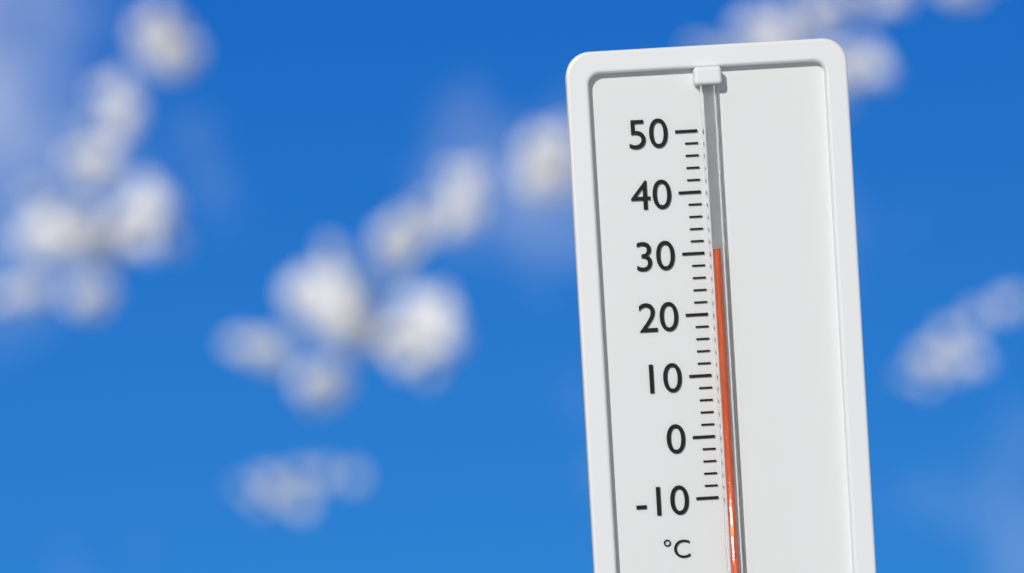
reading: 30.5 °C
